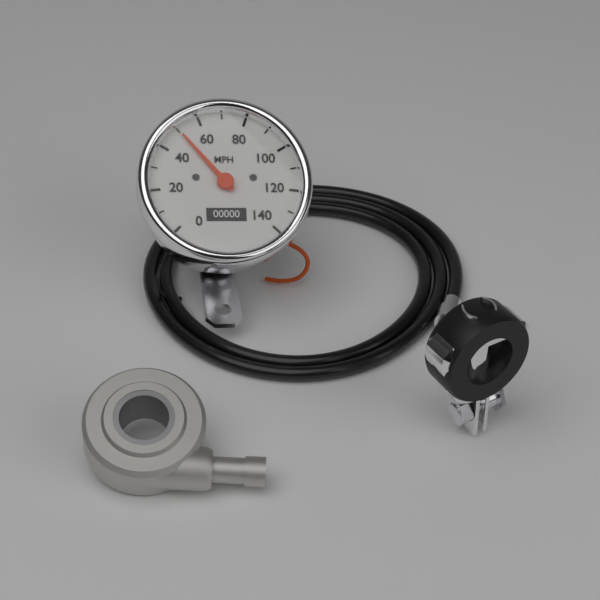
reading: 50 MPH
